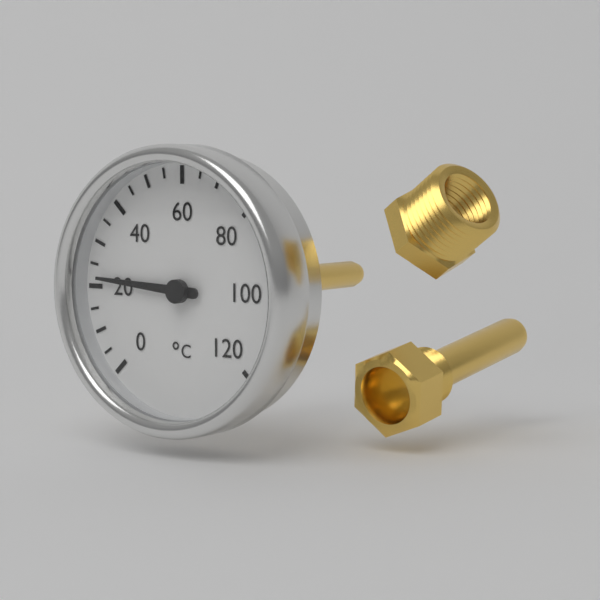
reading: 22 °C
